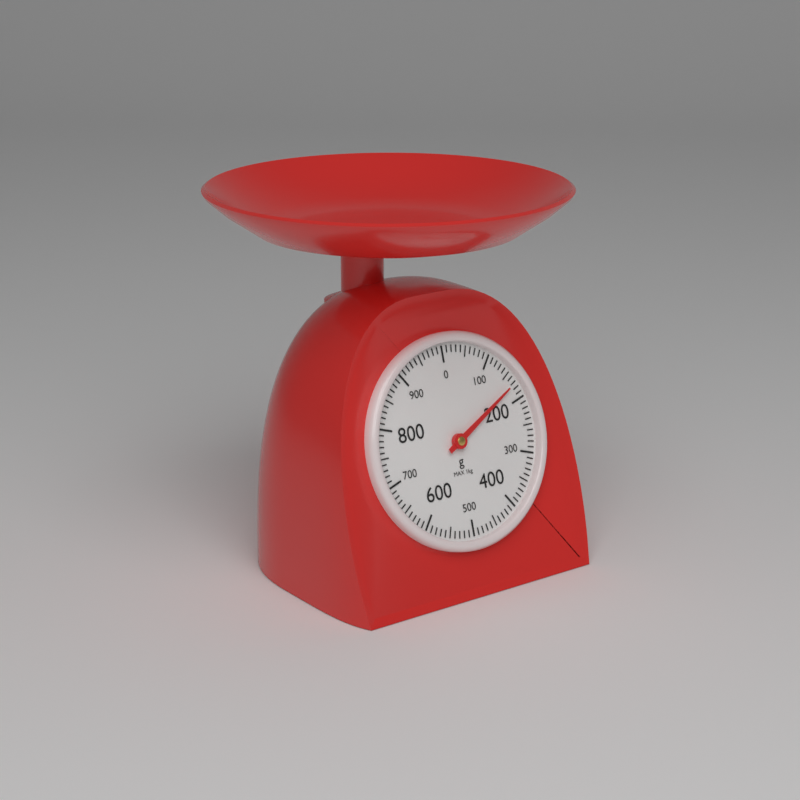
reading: 170 g
